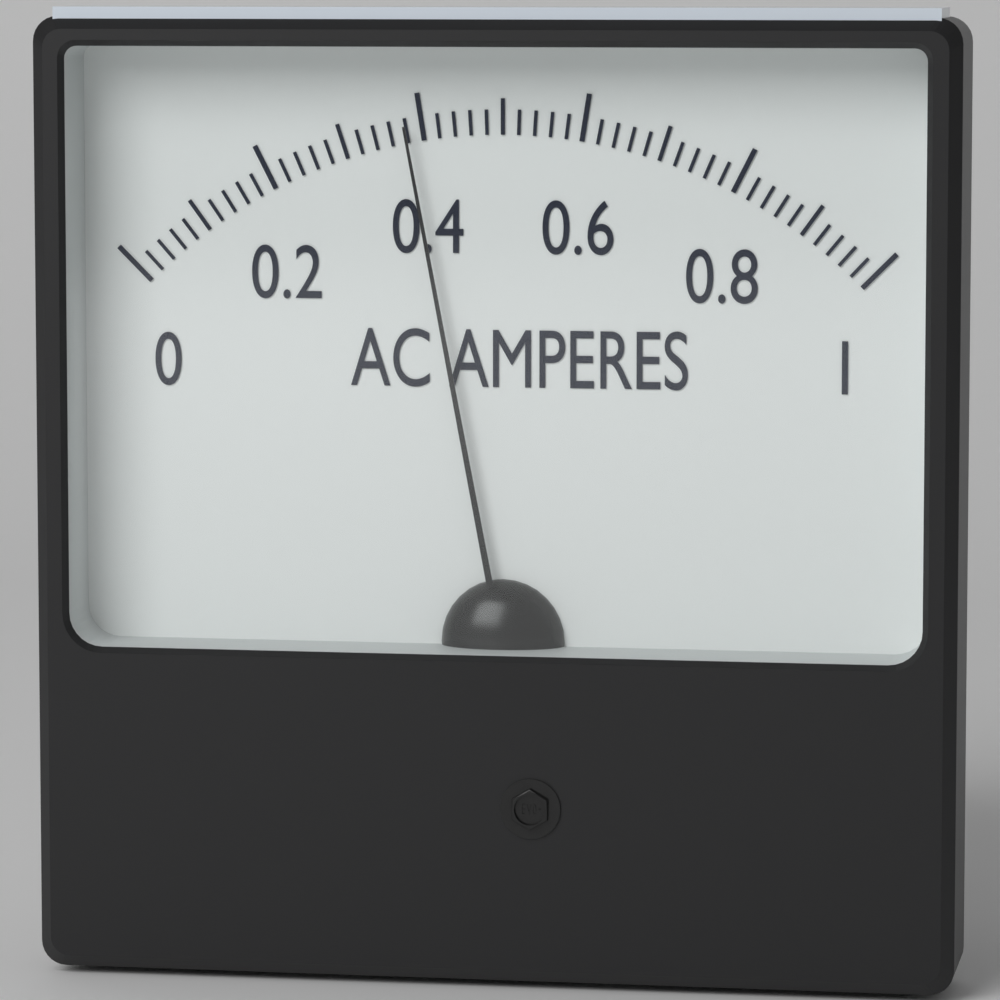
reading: 0.38 A
